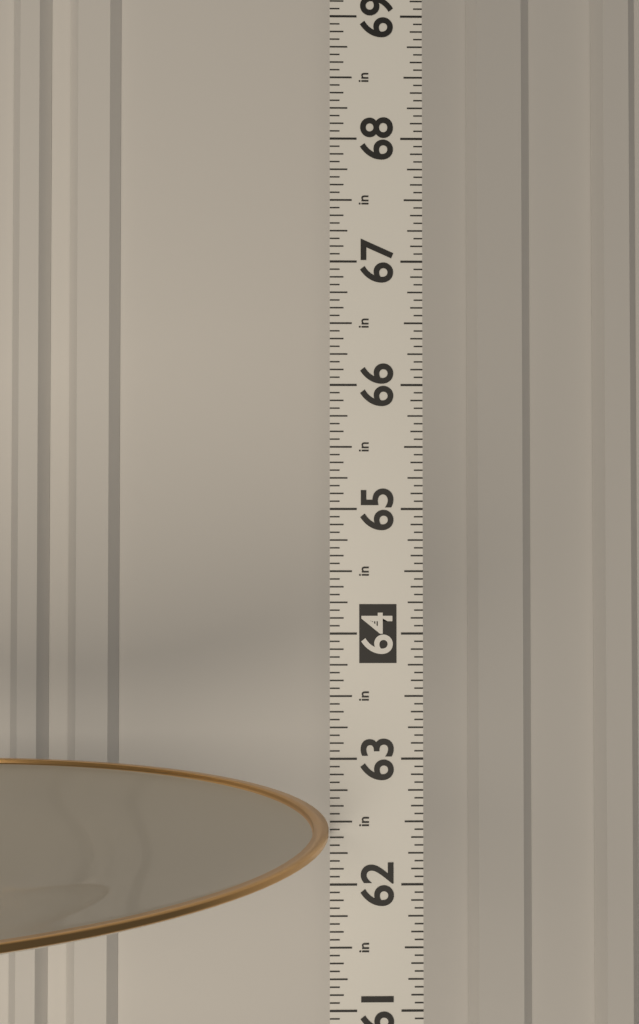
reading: 62.4375 in
